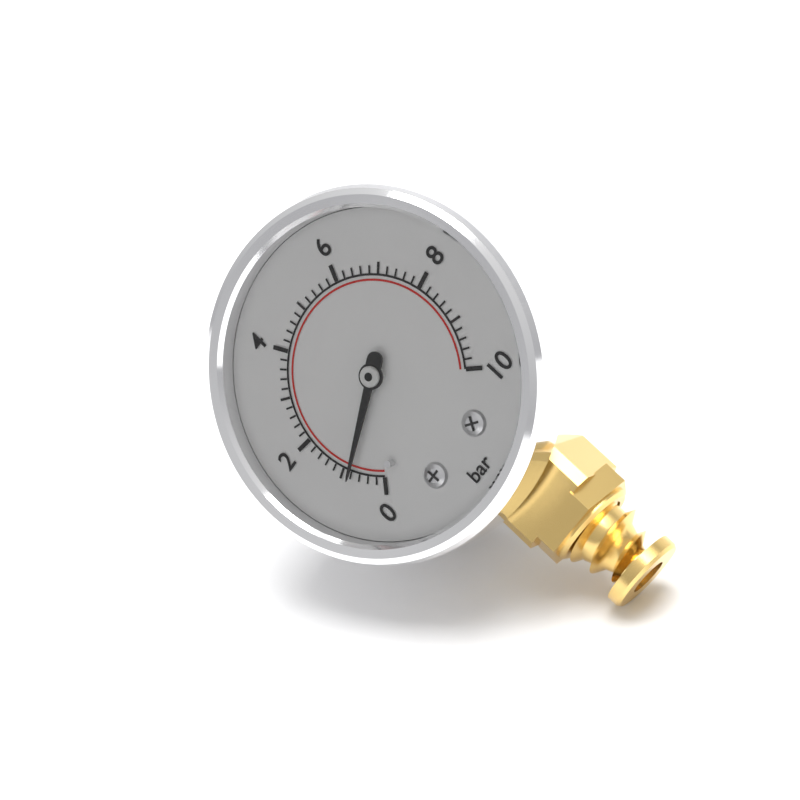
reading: 0.8 bar
